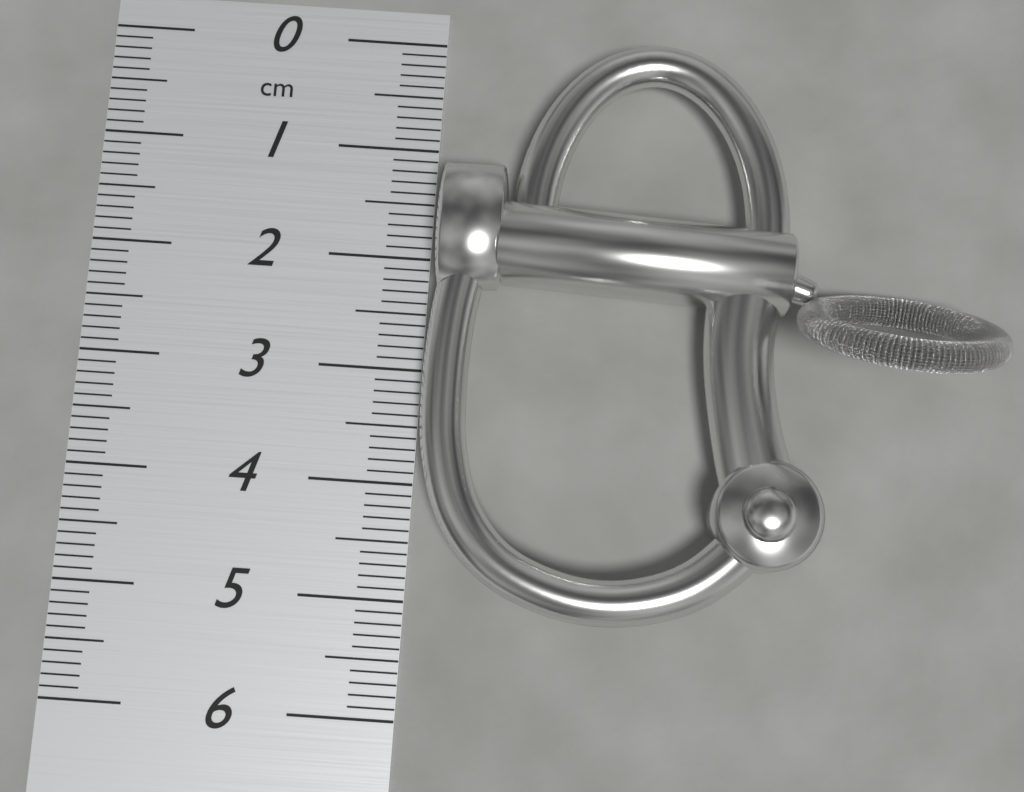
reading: 5.1 cm
